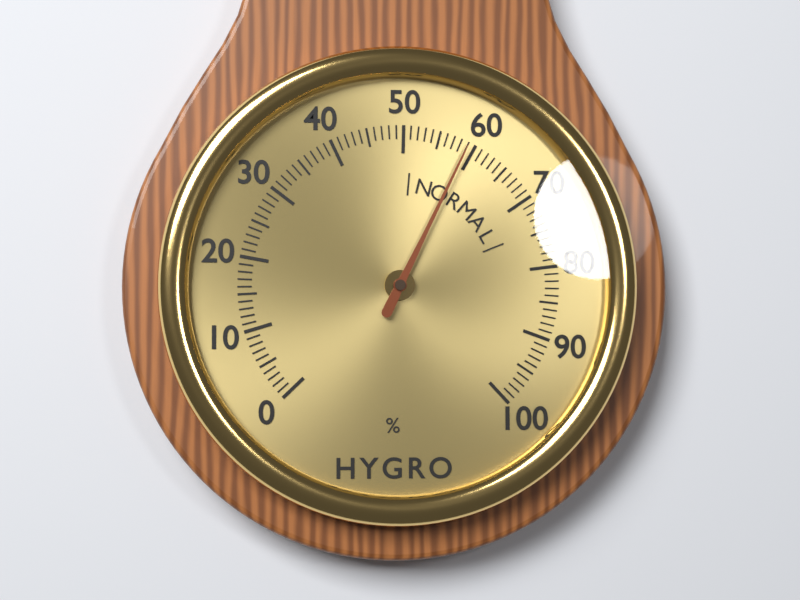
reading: 59 %
